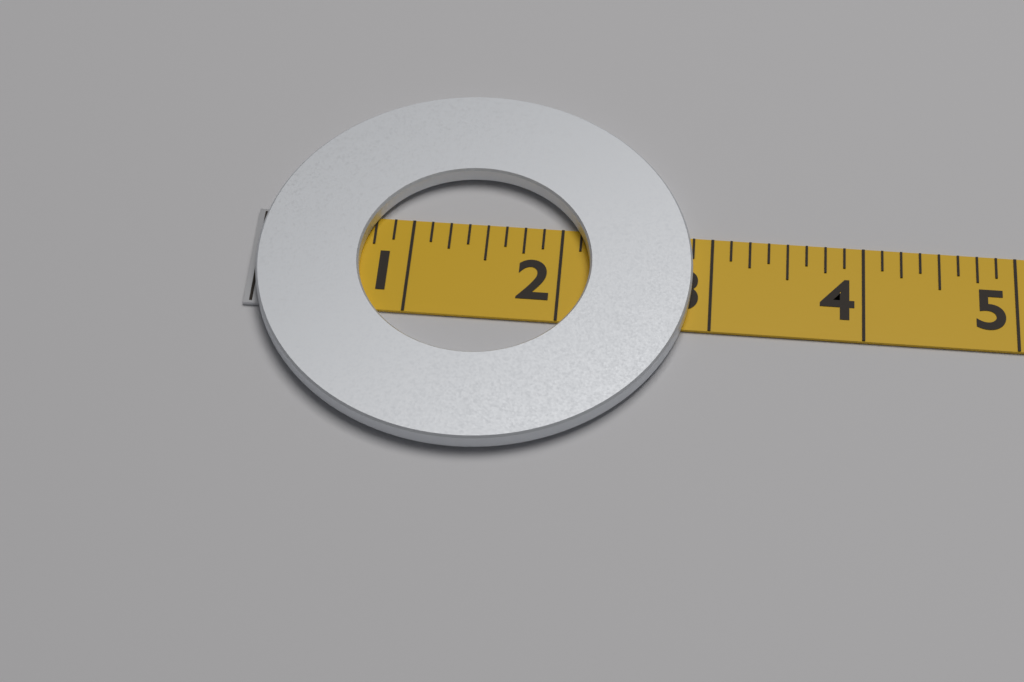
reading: 2.875 (no unit)
